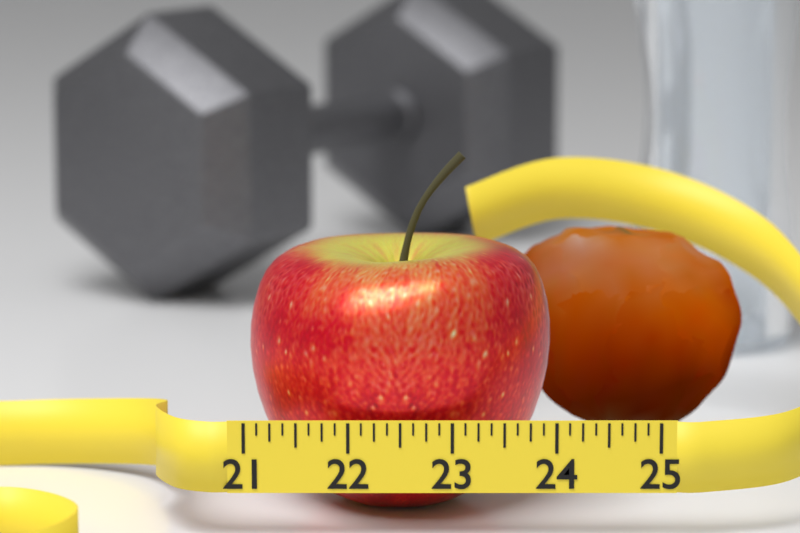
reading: 24.000 (no unit)
